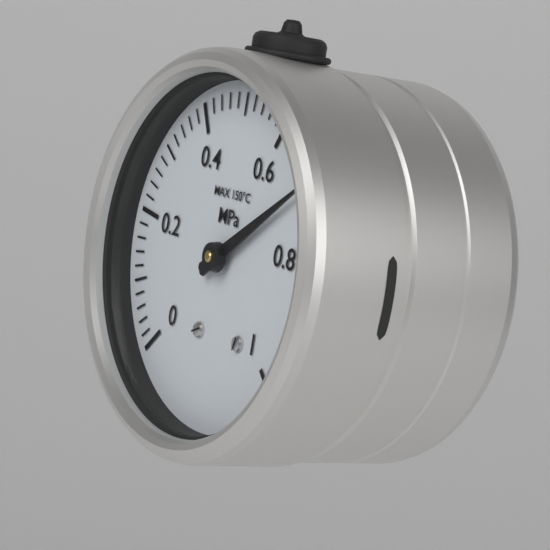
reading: 0.70 MPa
